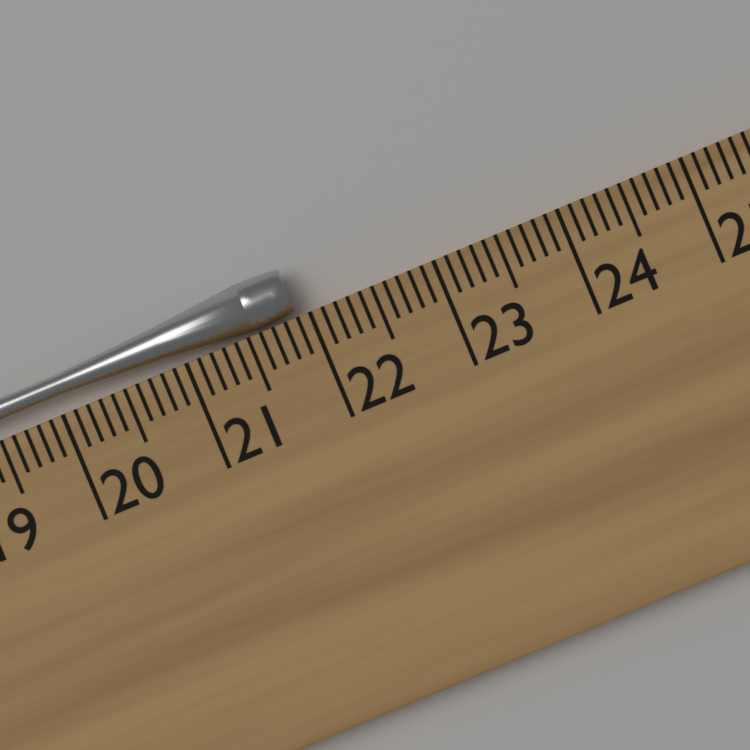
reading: 21.9 cm
